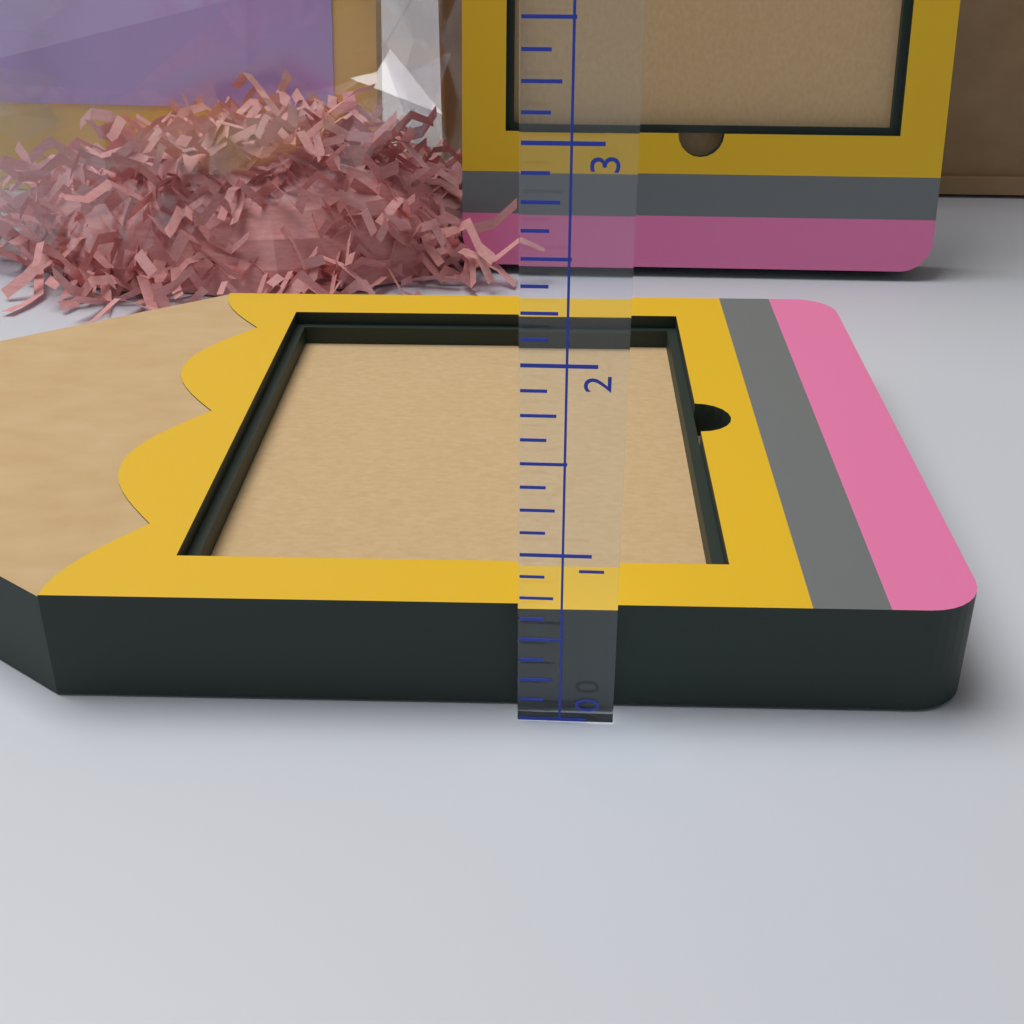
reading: 0.625 (no unit)
